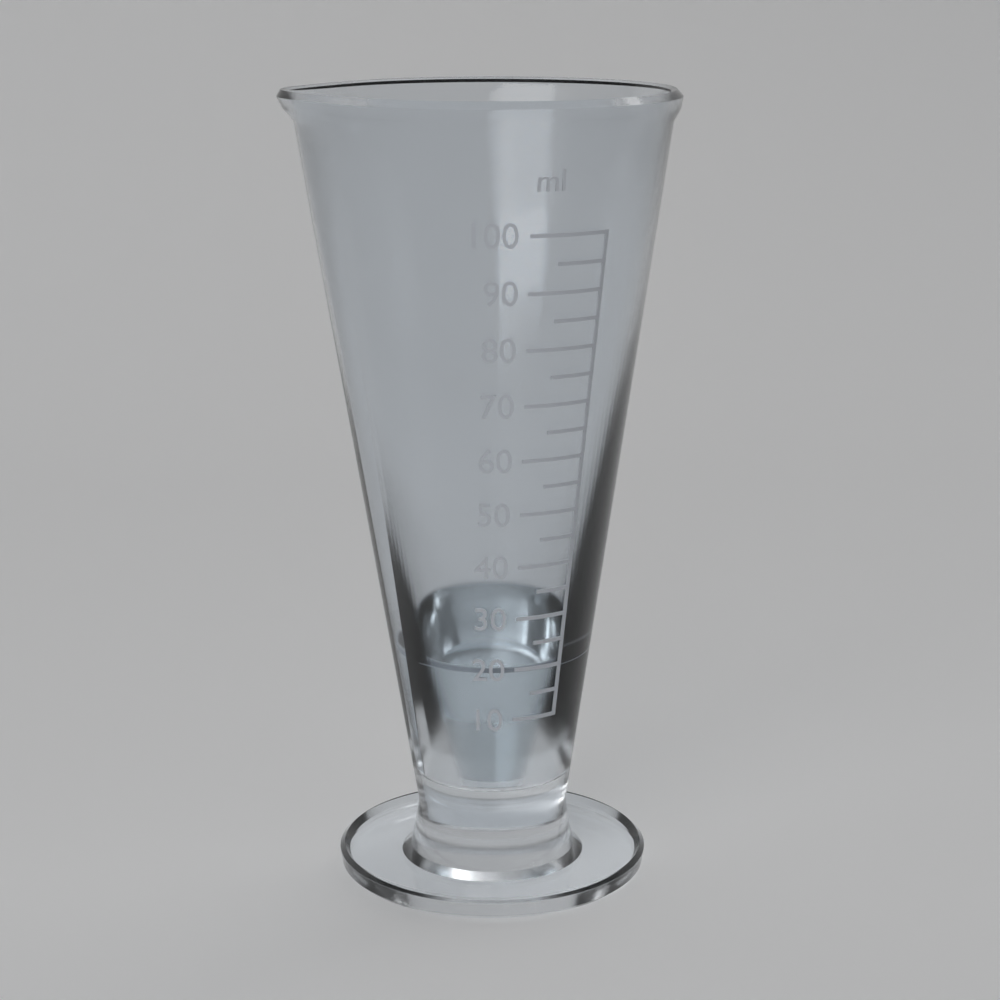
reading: 20 ml
